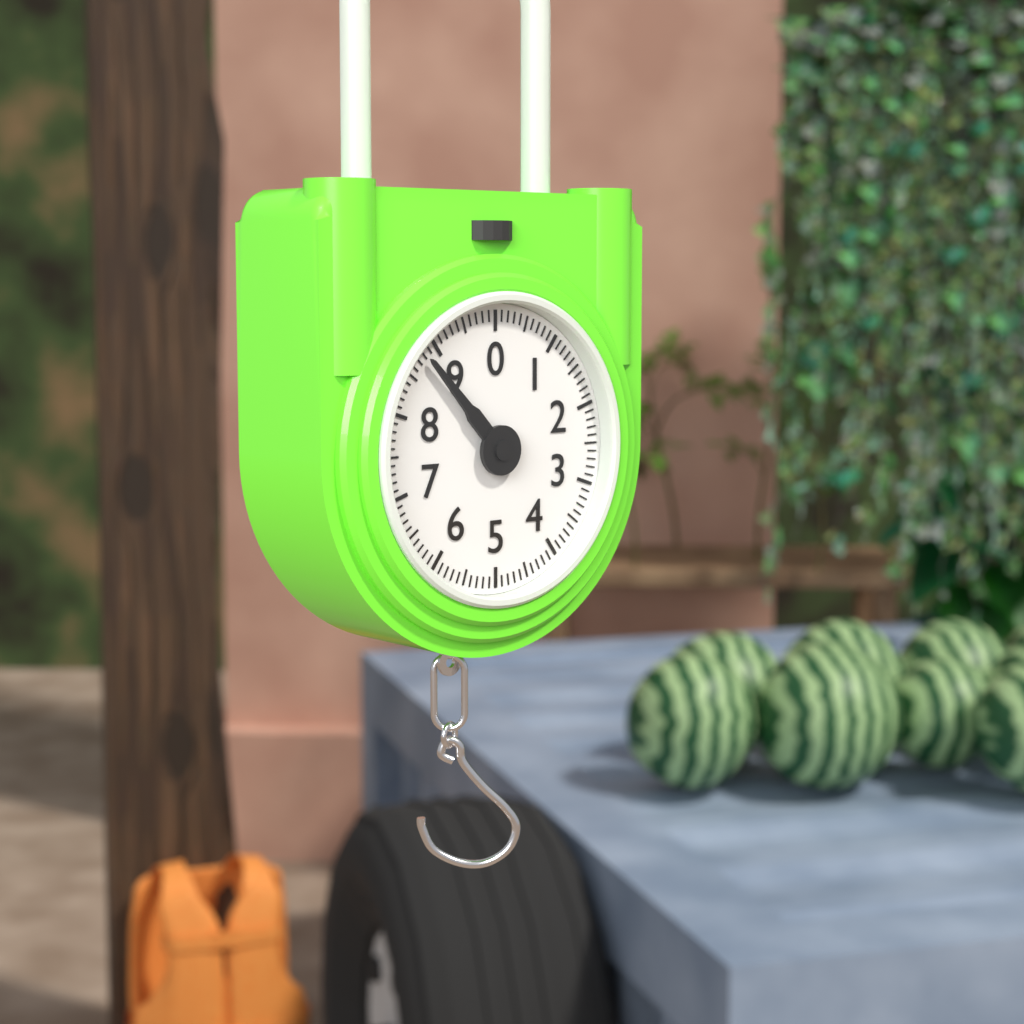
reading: 8.8 (no unit)
